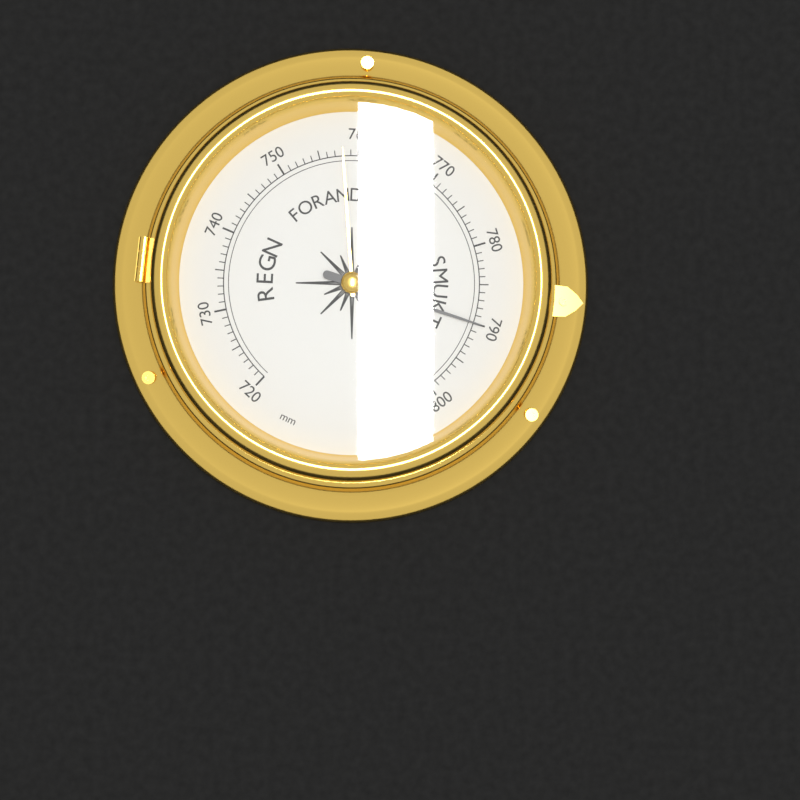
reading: 790 mm
